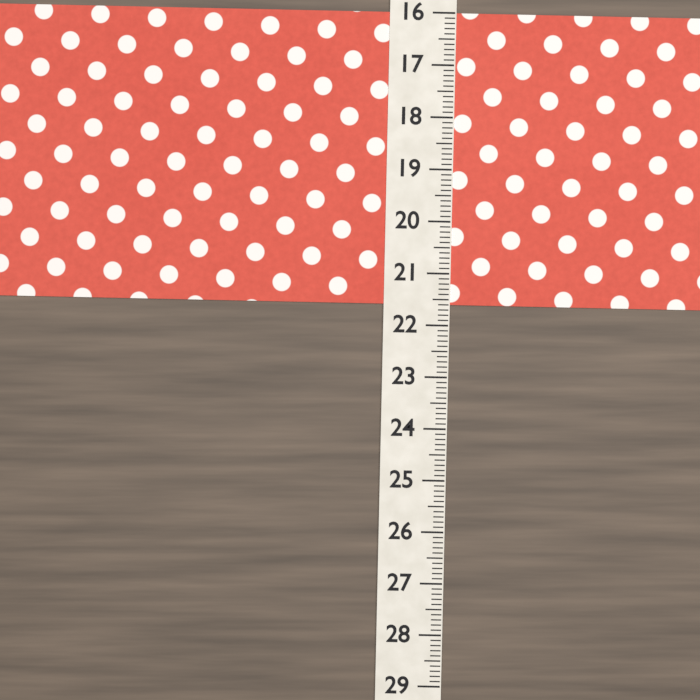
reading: 21.6 (no unit)
